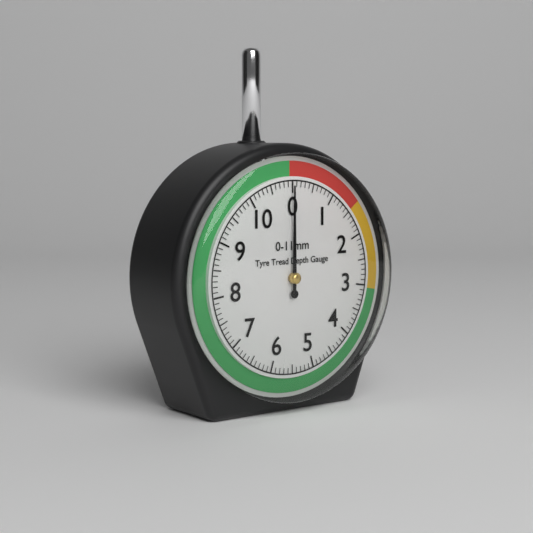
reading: 0.0 mm
